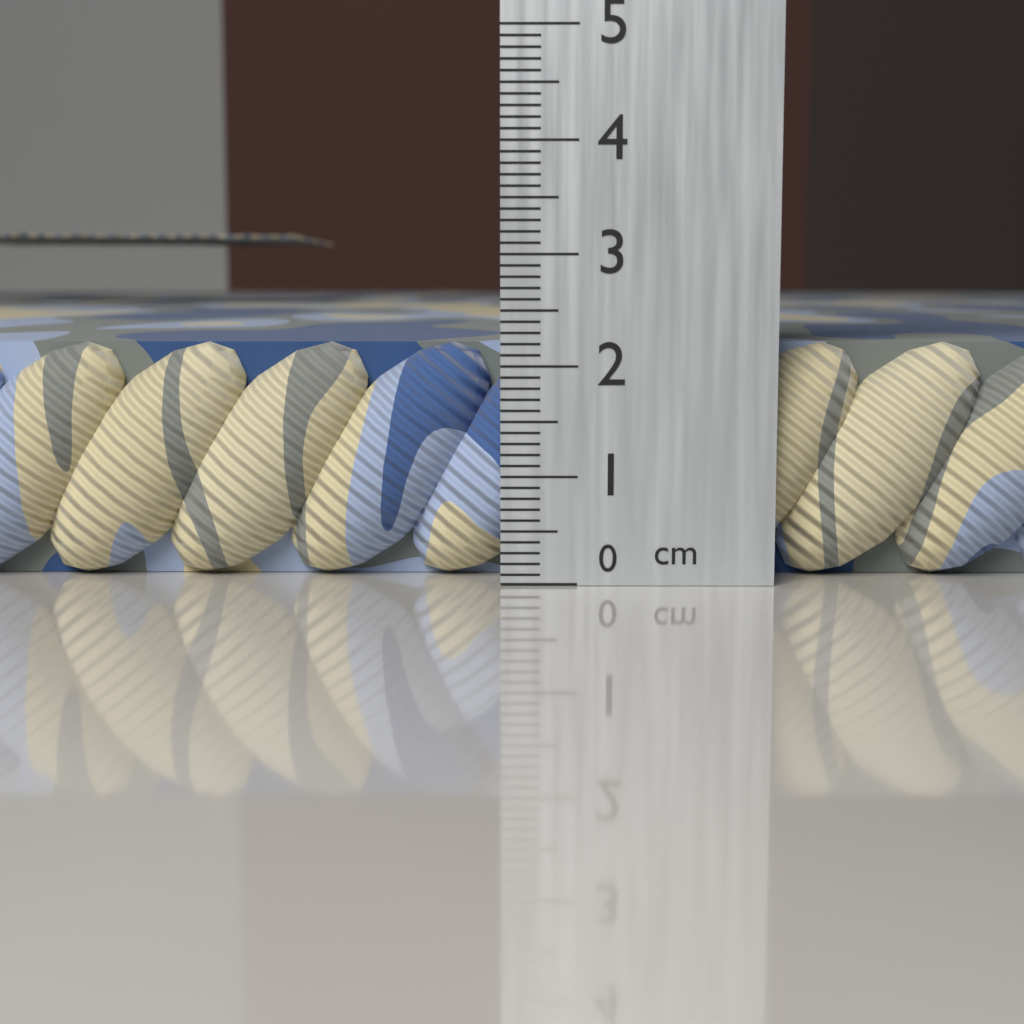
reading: 2.2 cm
